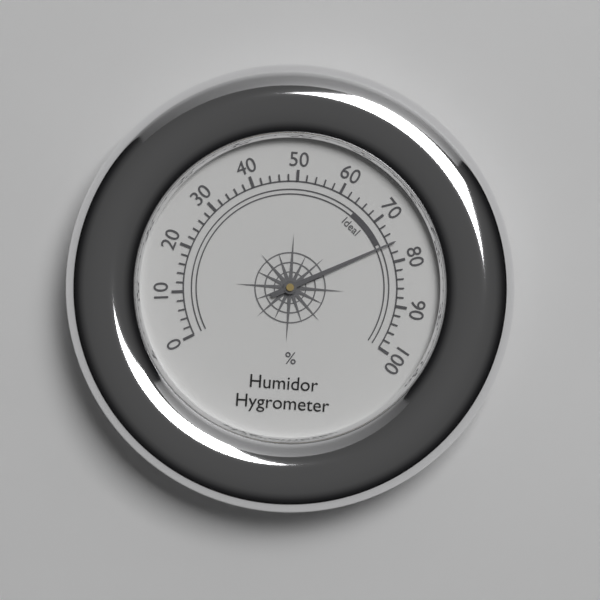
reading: 76 %
